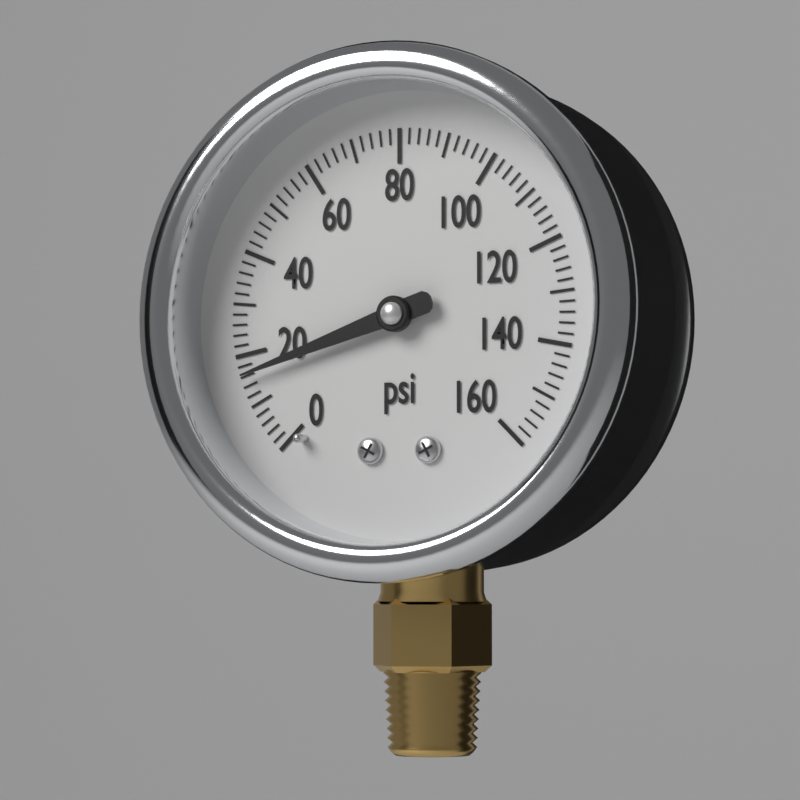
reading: 16 psi
